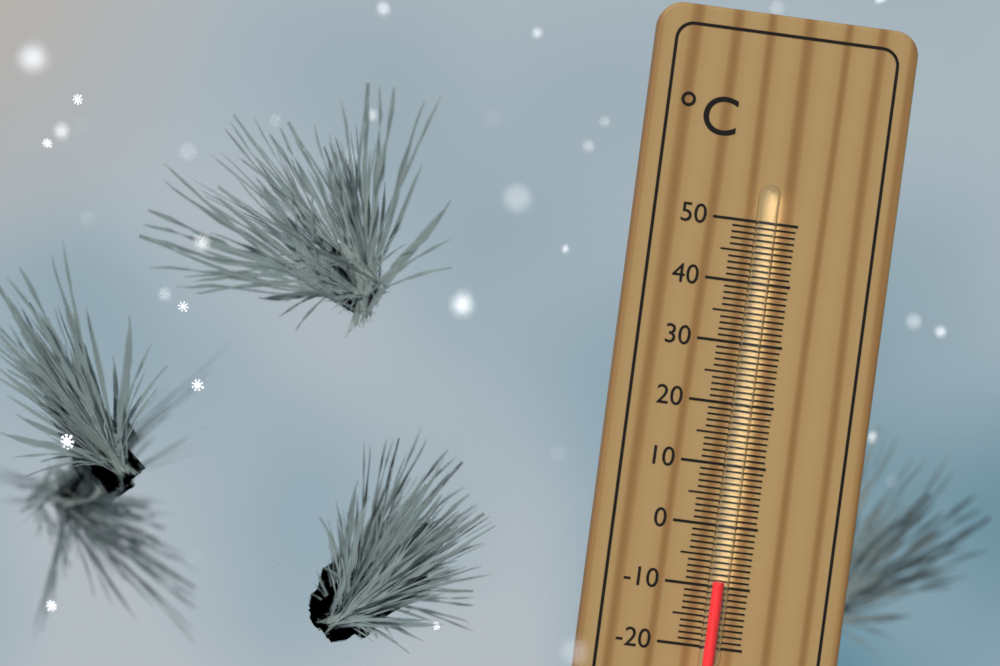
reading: -9 °C
